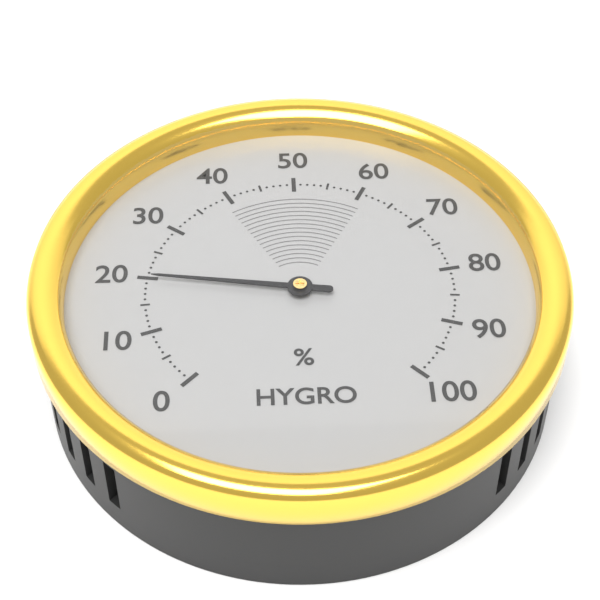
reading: 20 %
